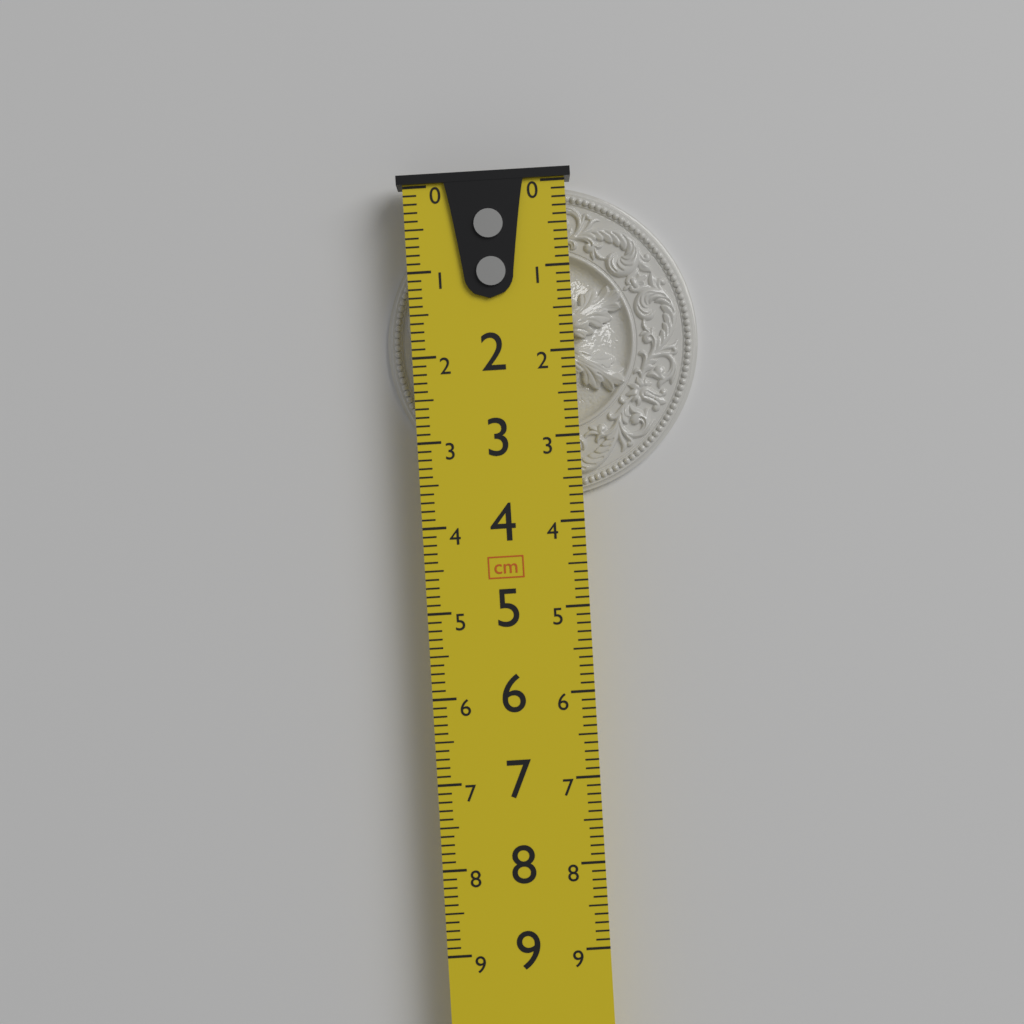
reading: 3.7 cm
